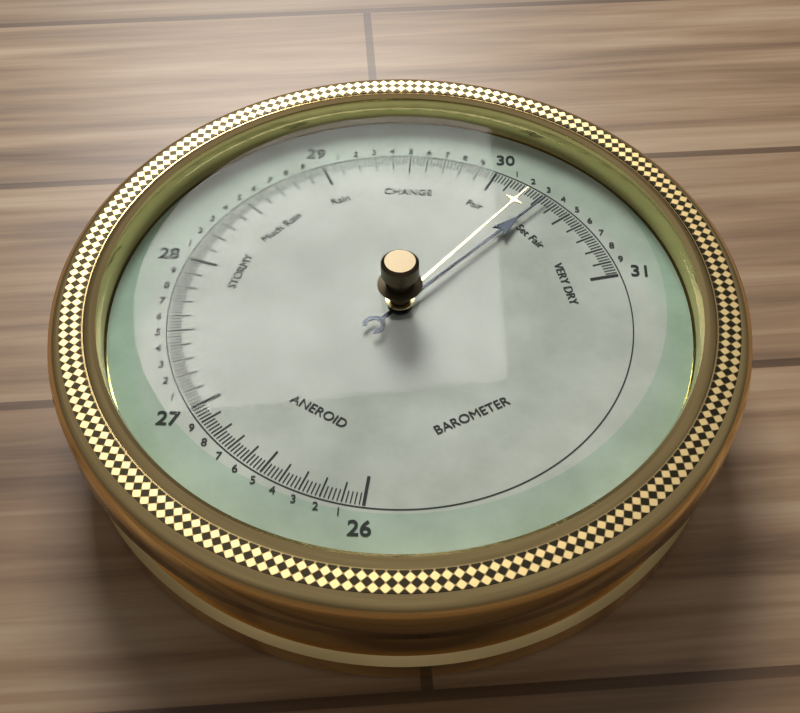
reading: 30.34 (no unit)
